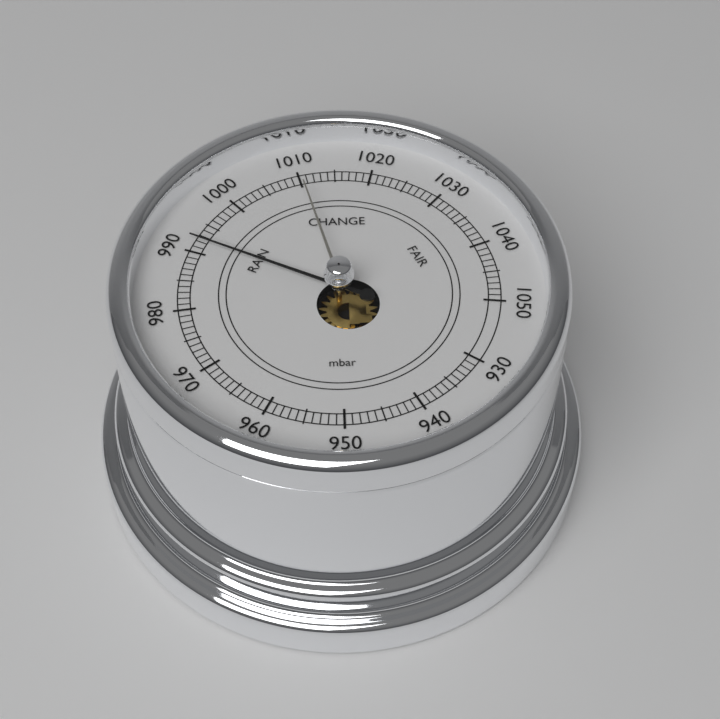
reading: 992 mbar
